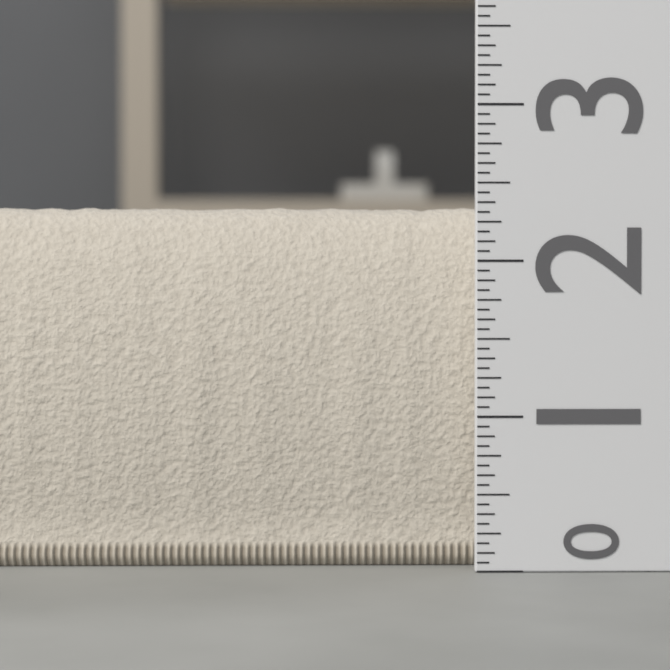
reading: 2.3750 (no unit)
